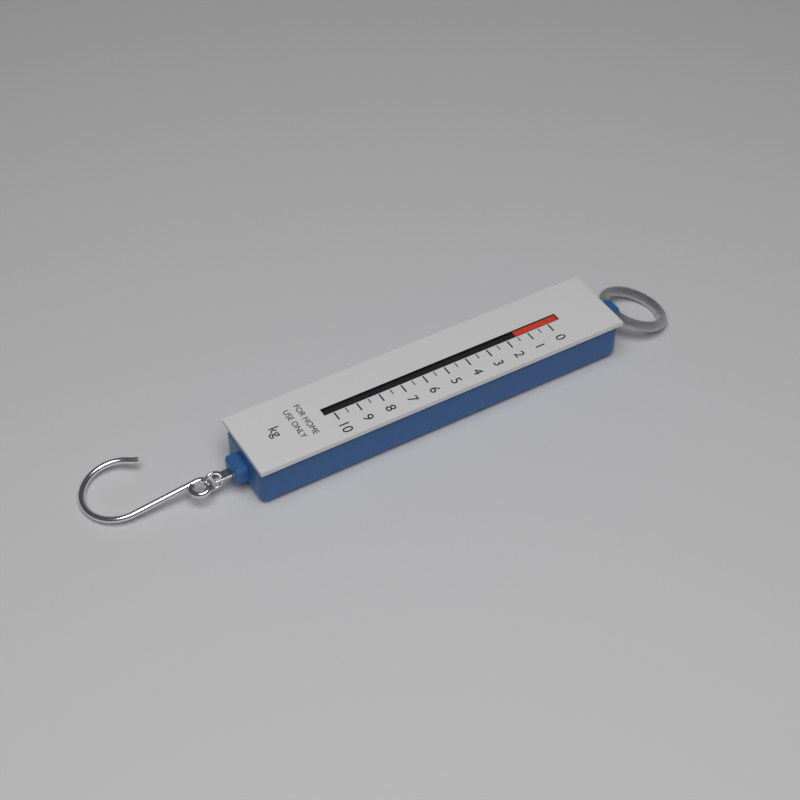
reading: 1.5 kg
